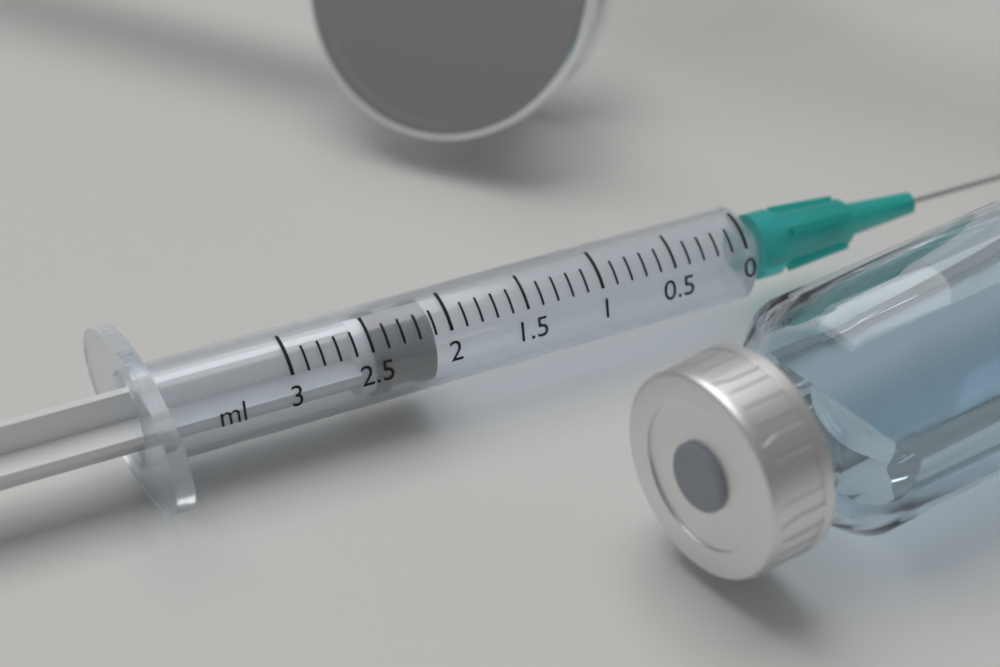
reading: 2.1 ml
